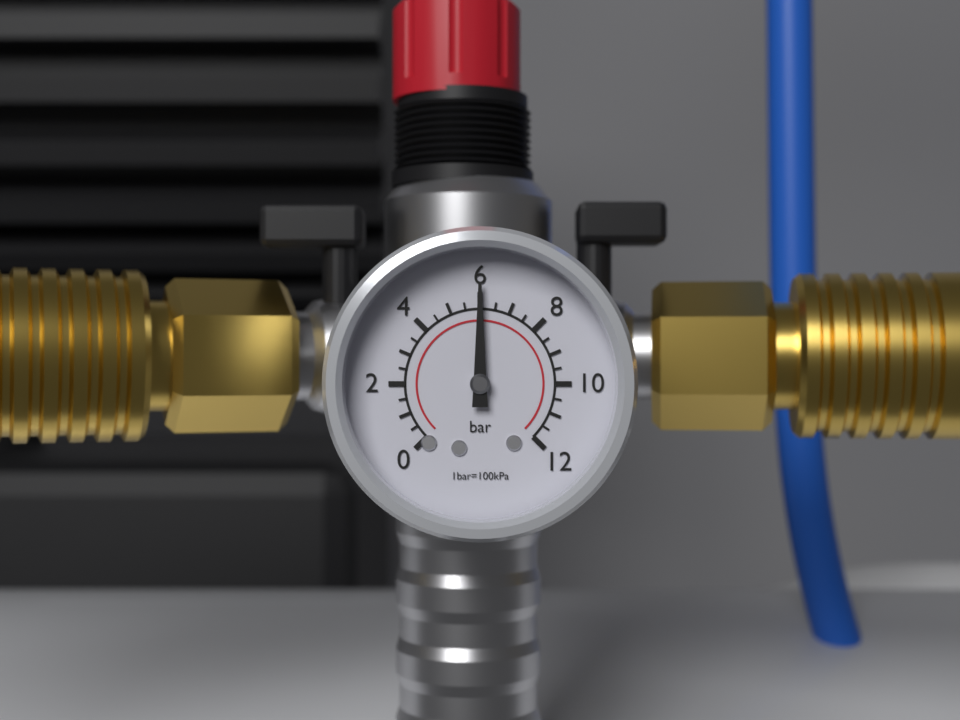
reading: 6.0 bar
